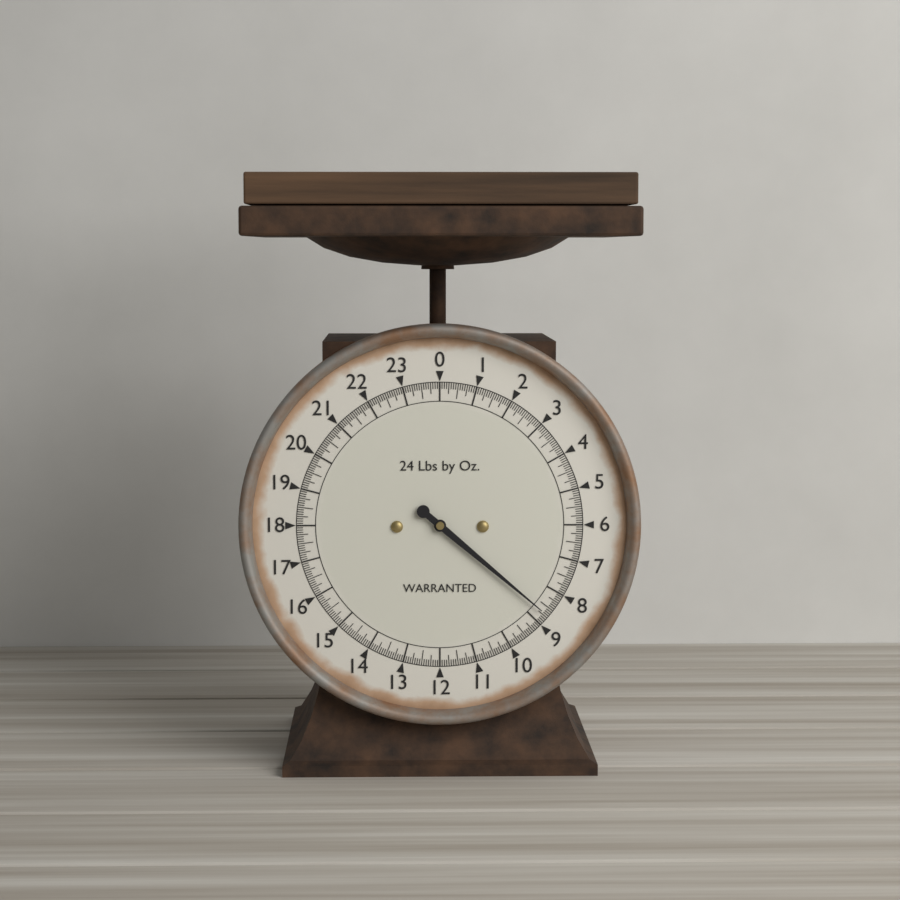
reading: 8.6875 lb
